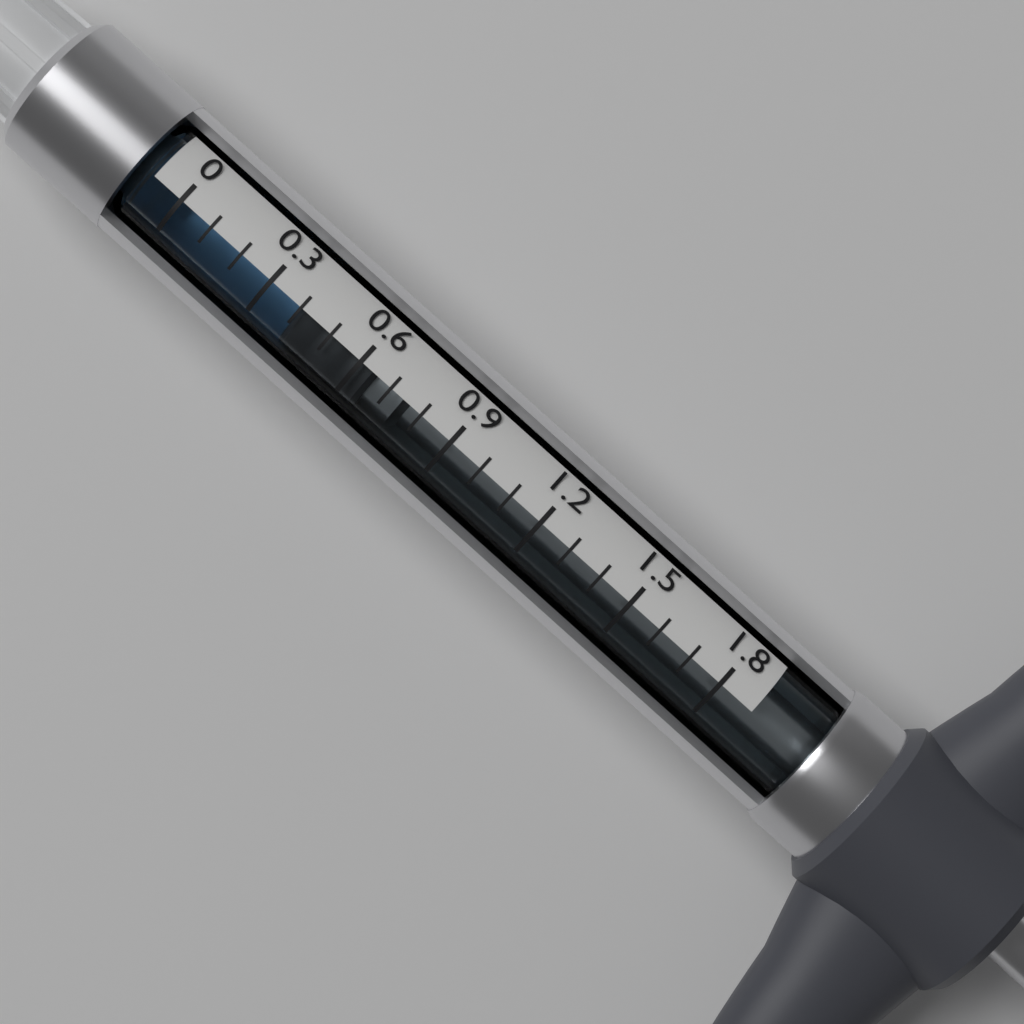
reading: 0.4 (no unit)
